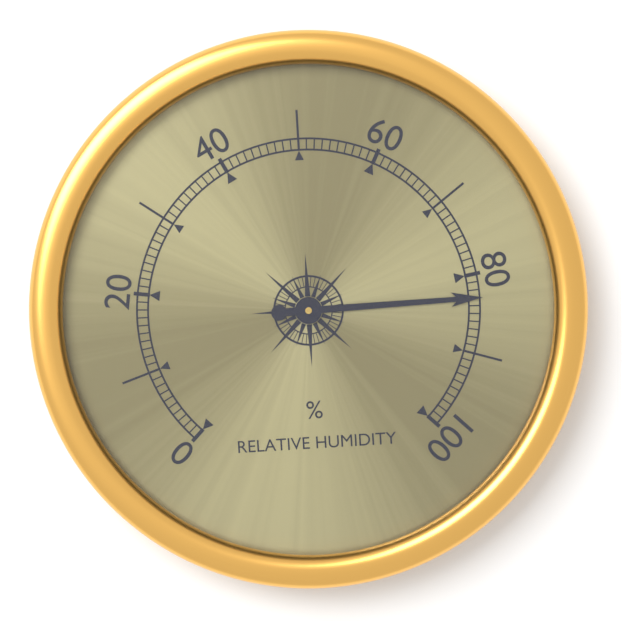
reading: 83 %
